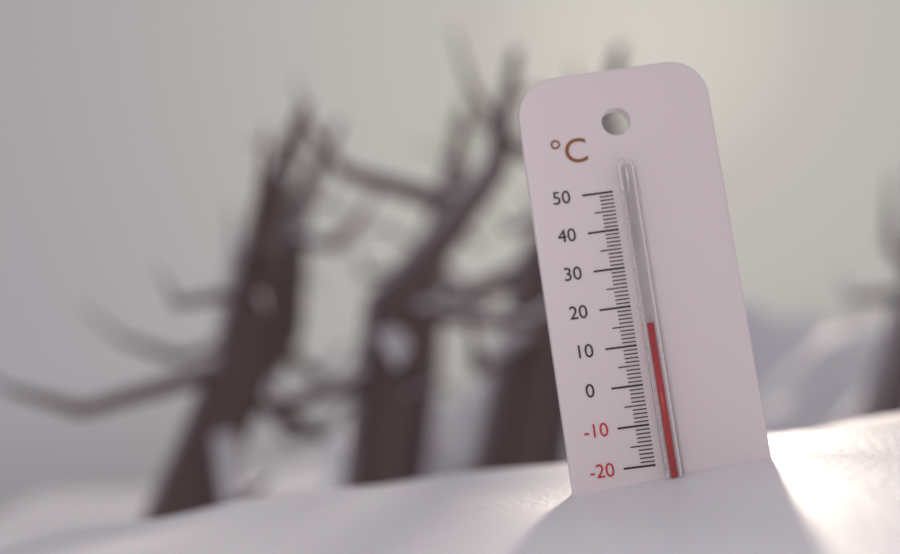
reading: 15 °C
